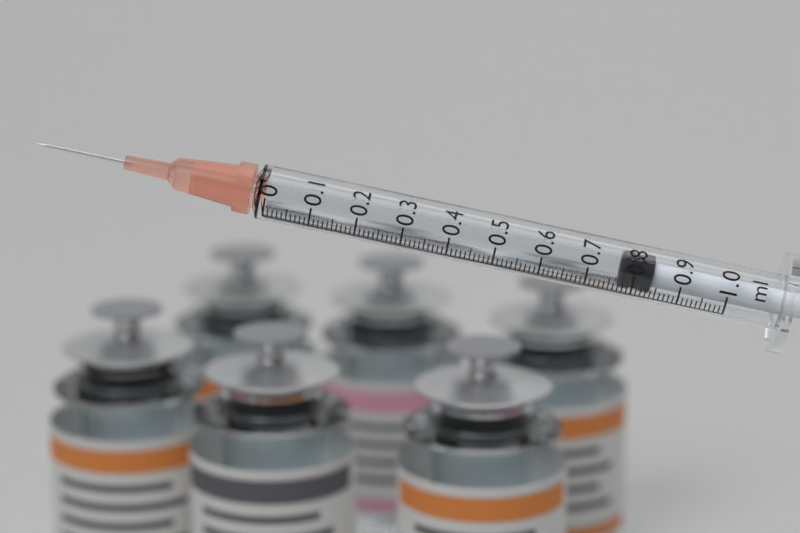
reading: 0.77 ml
